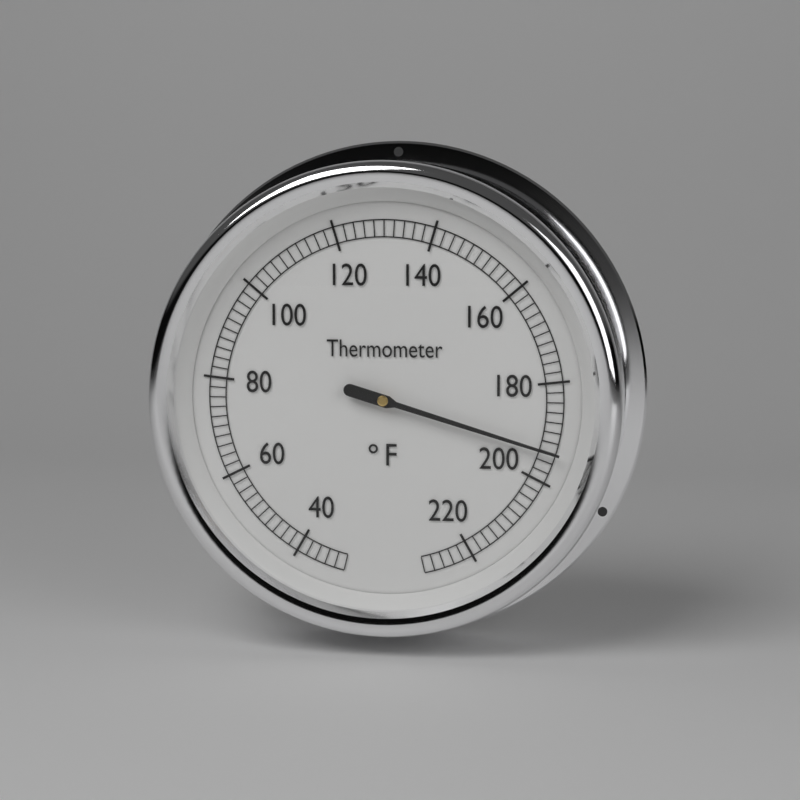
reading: 194 °F
